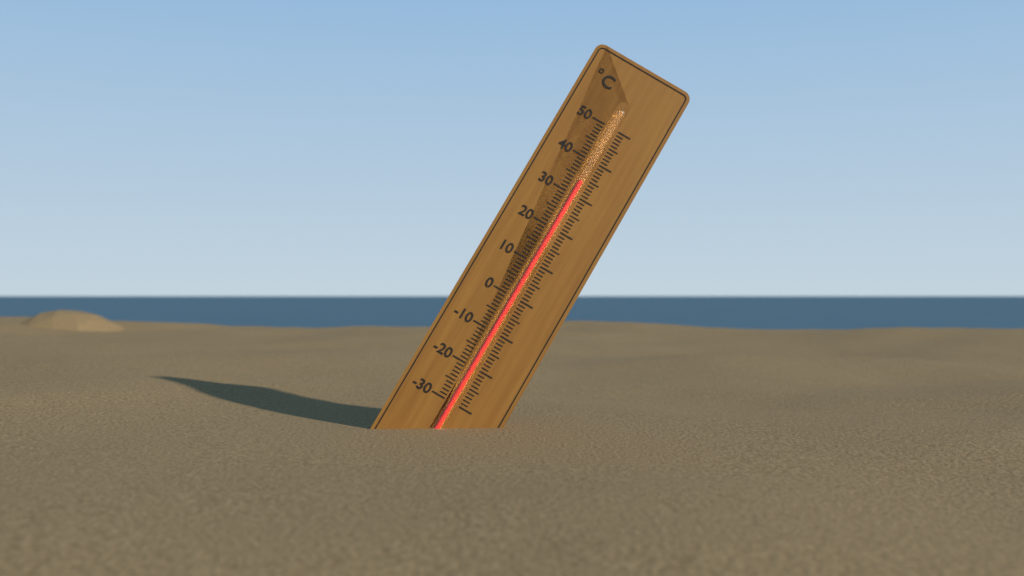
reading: 34 °C
